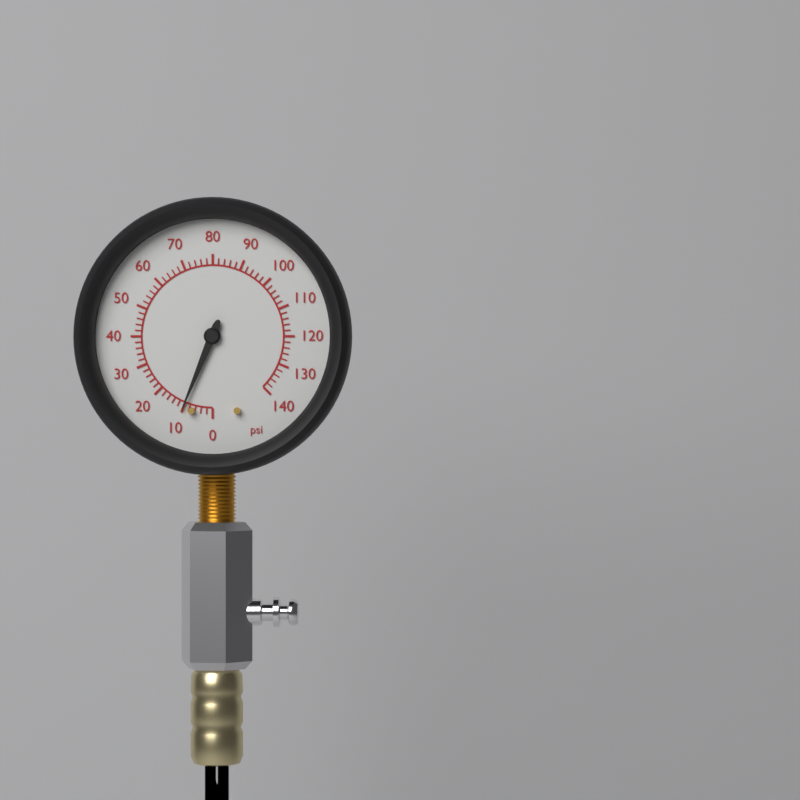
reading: 10 psi
